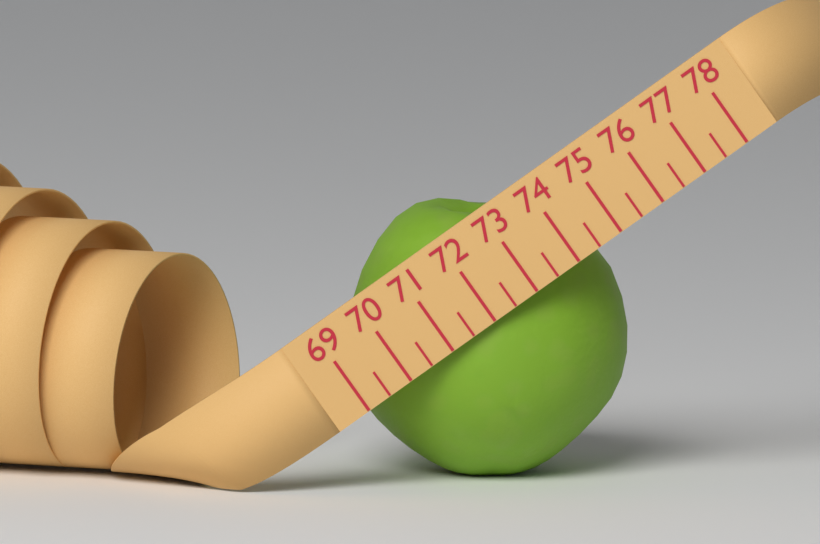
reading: 74.5 (no unit)
